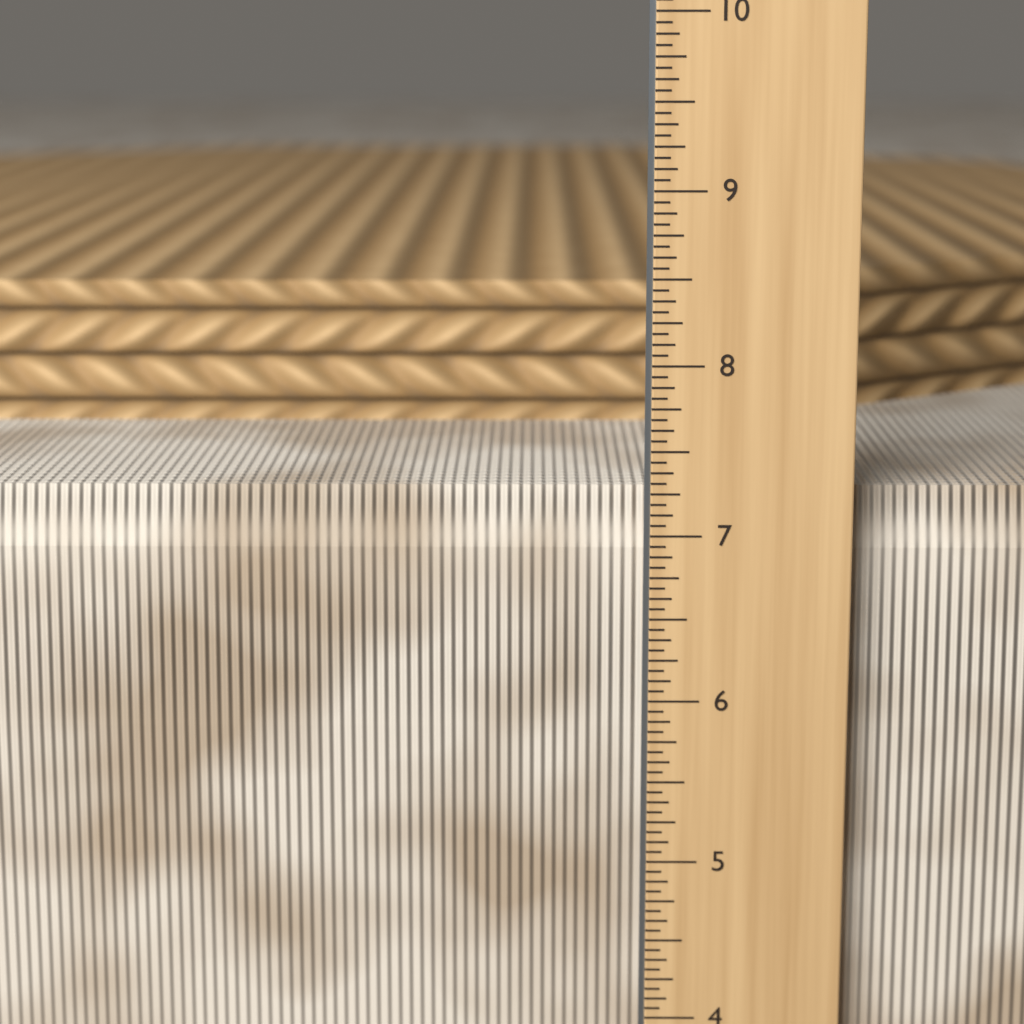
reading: 7.2500 in
